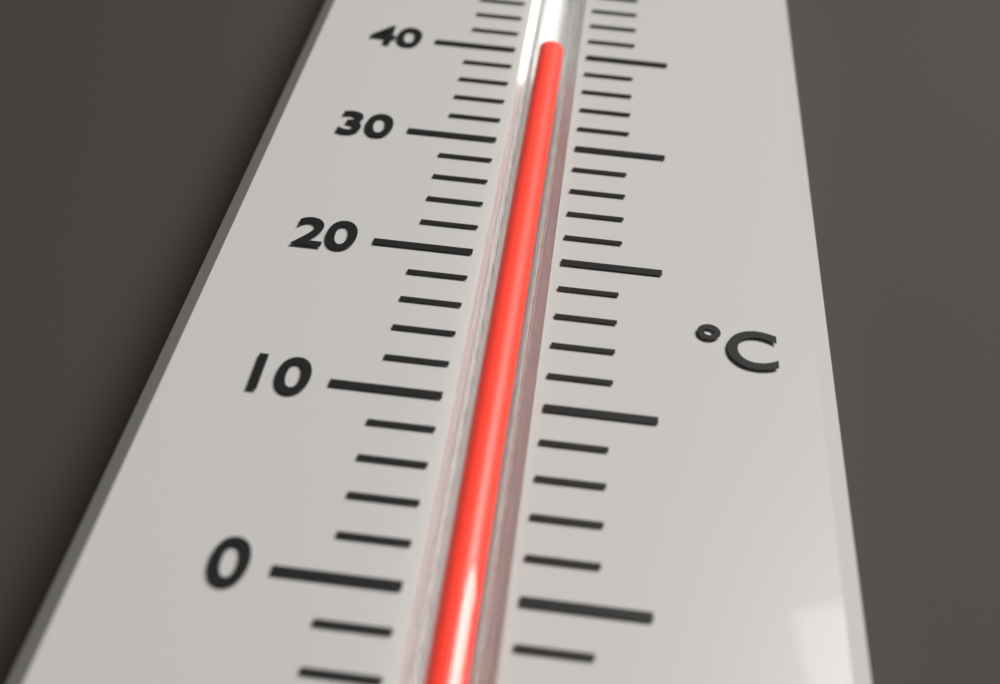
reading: 40 °C
